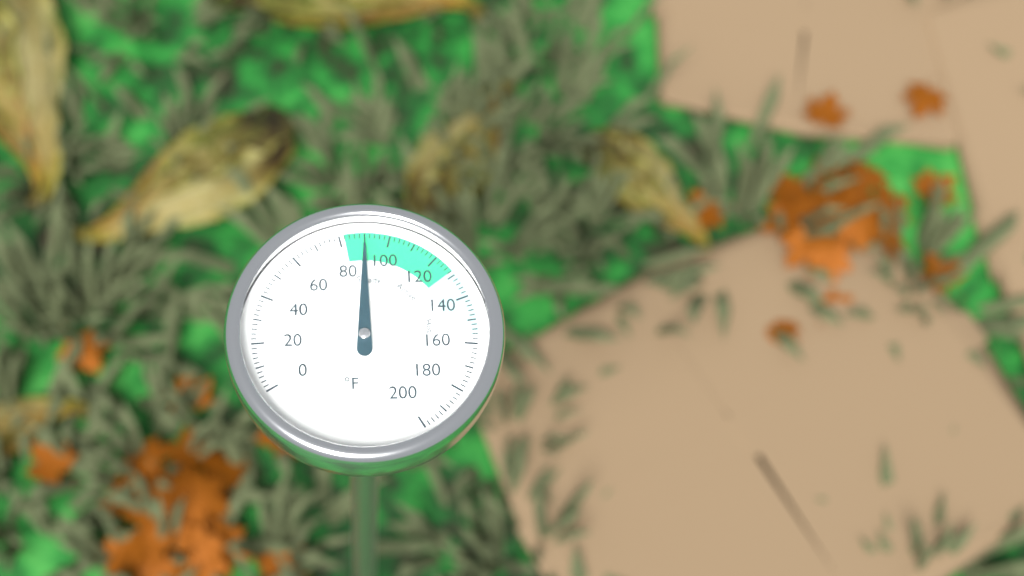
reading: 90 °F
